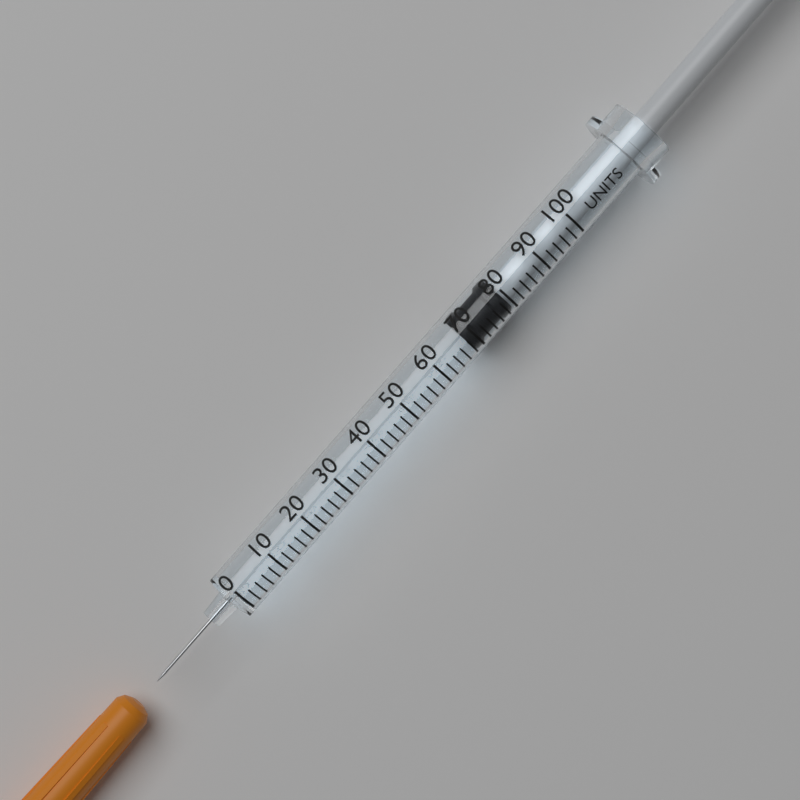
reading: 68 units
